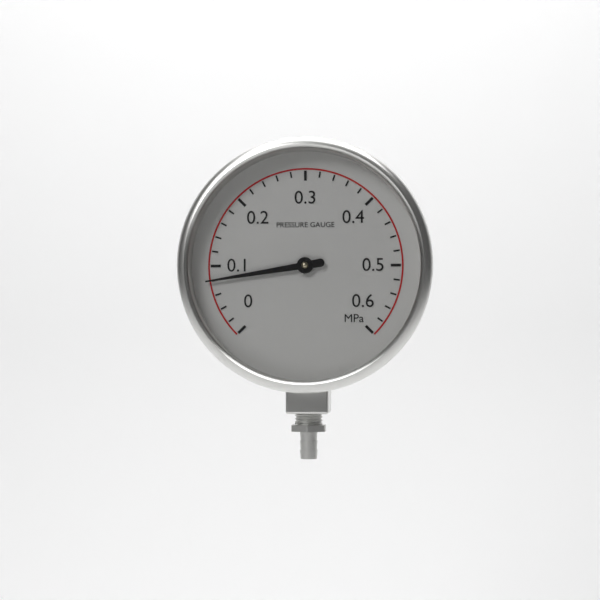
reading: 0.08 MPa
